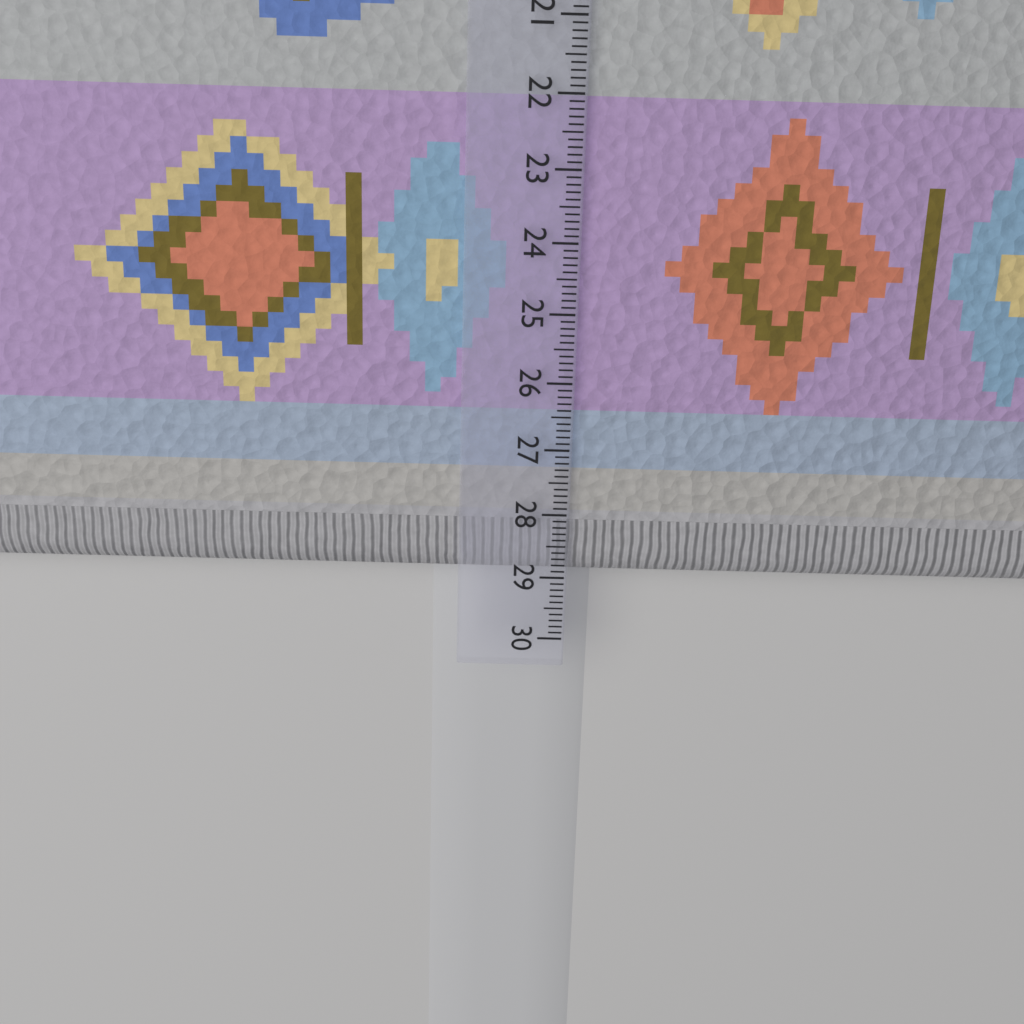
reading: 29.1 cm
